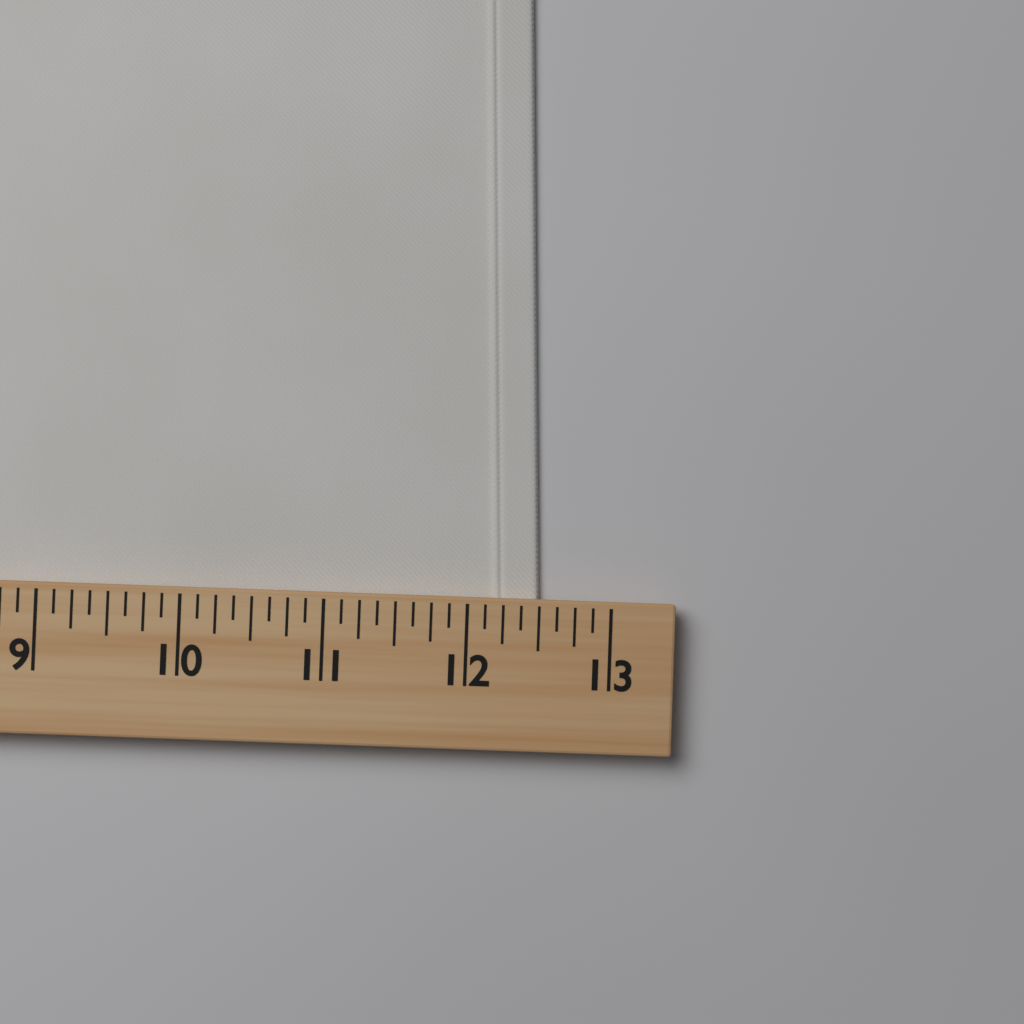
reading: 12.500 (no unit)
